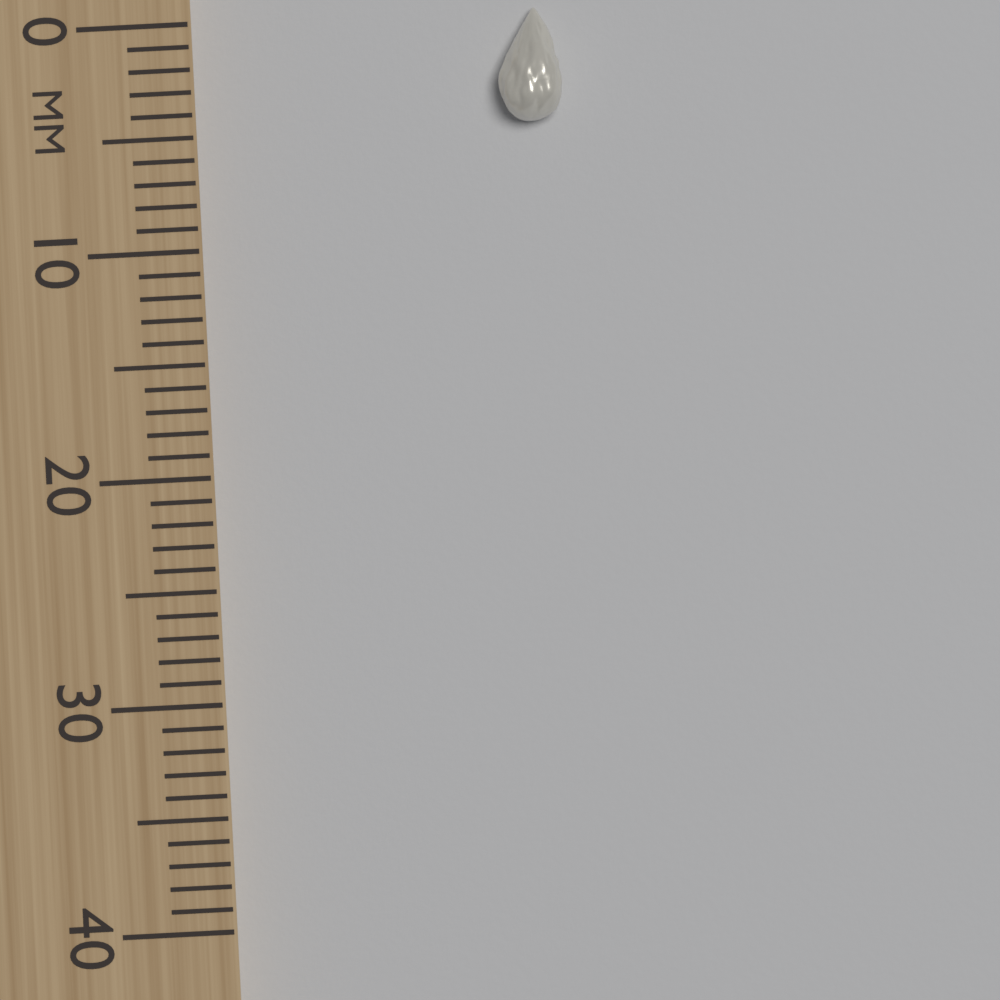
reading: 5 mm
